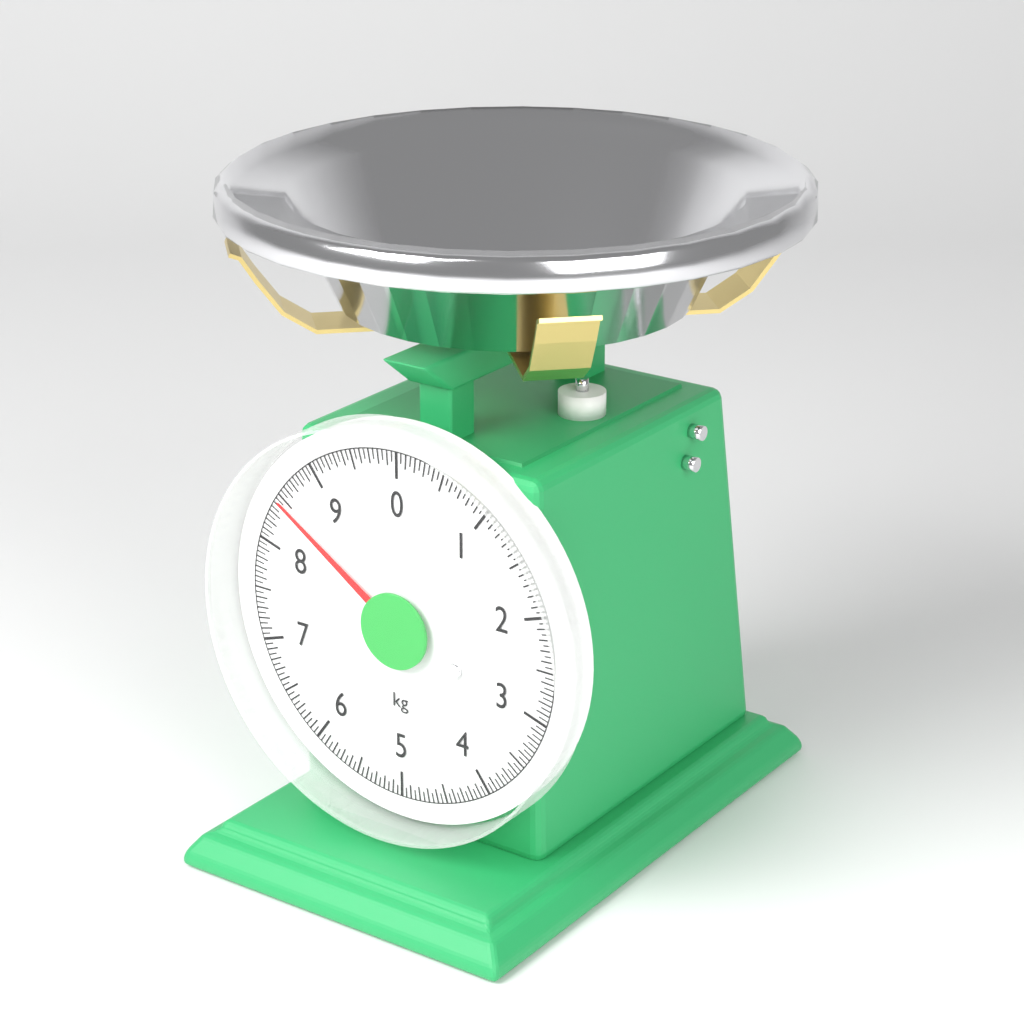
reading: 8.45 kg
